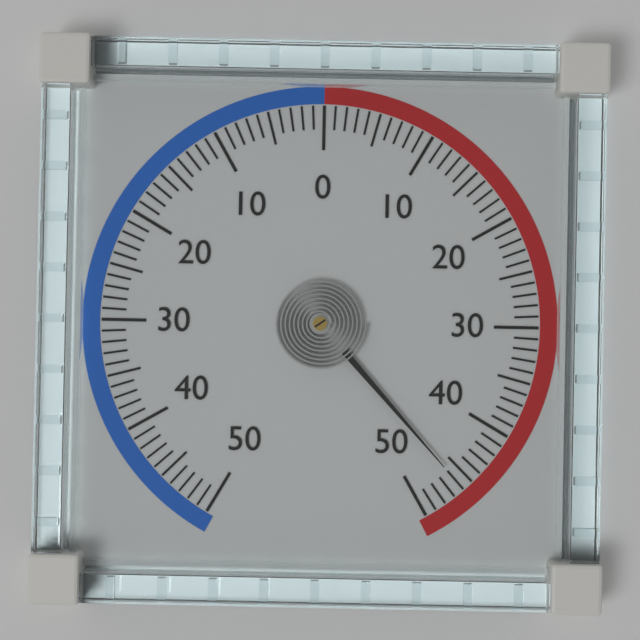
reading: 46 (no unit)
